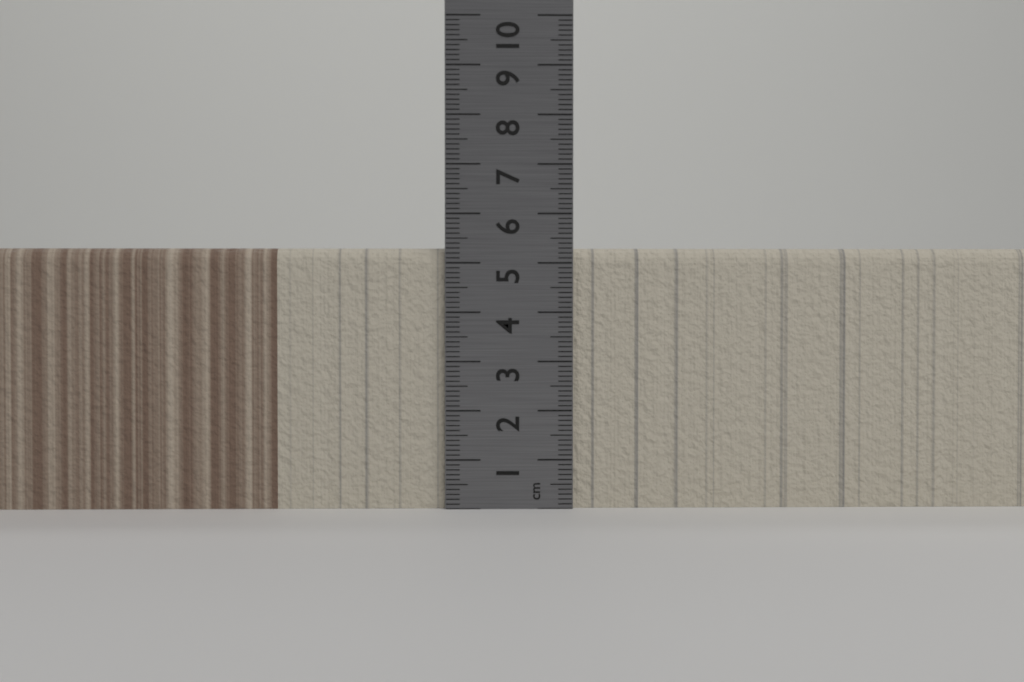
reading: 5.3 cm
